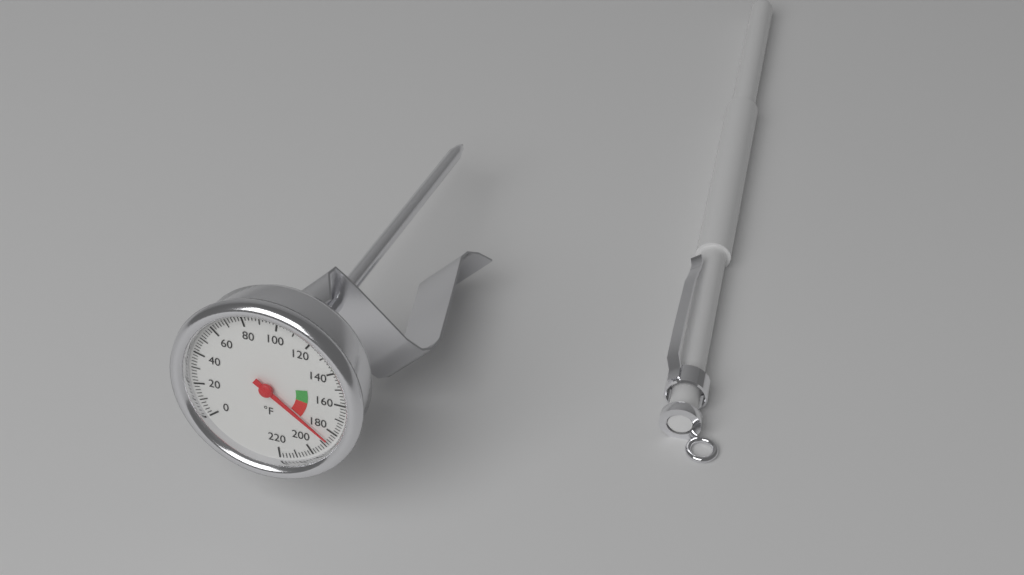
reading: 186 °F
